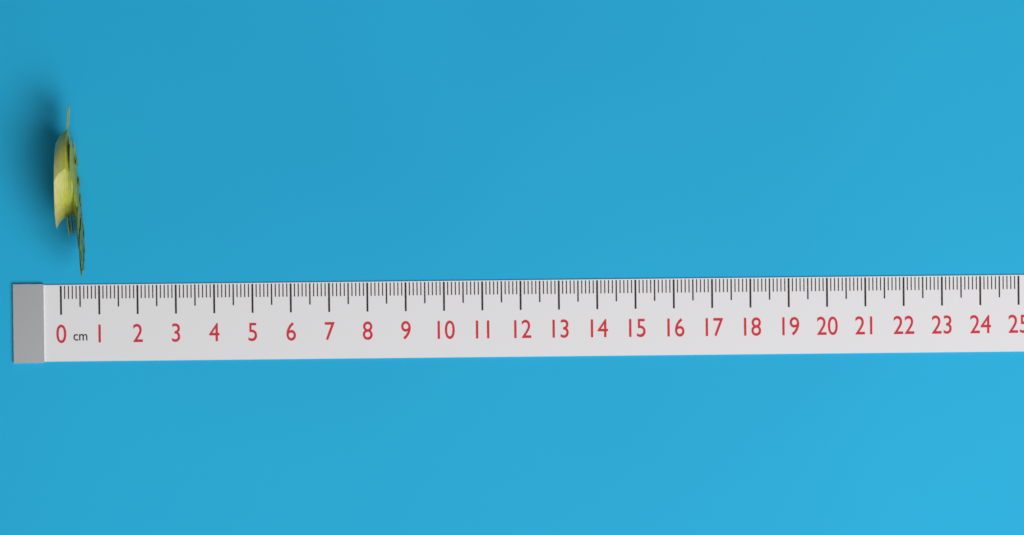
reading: 0.7 cm
